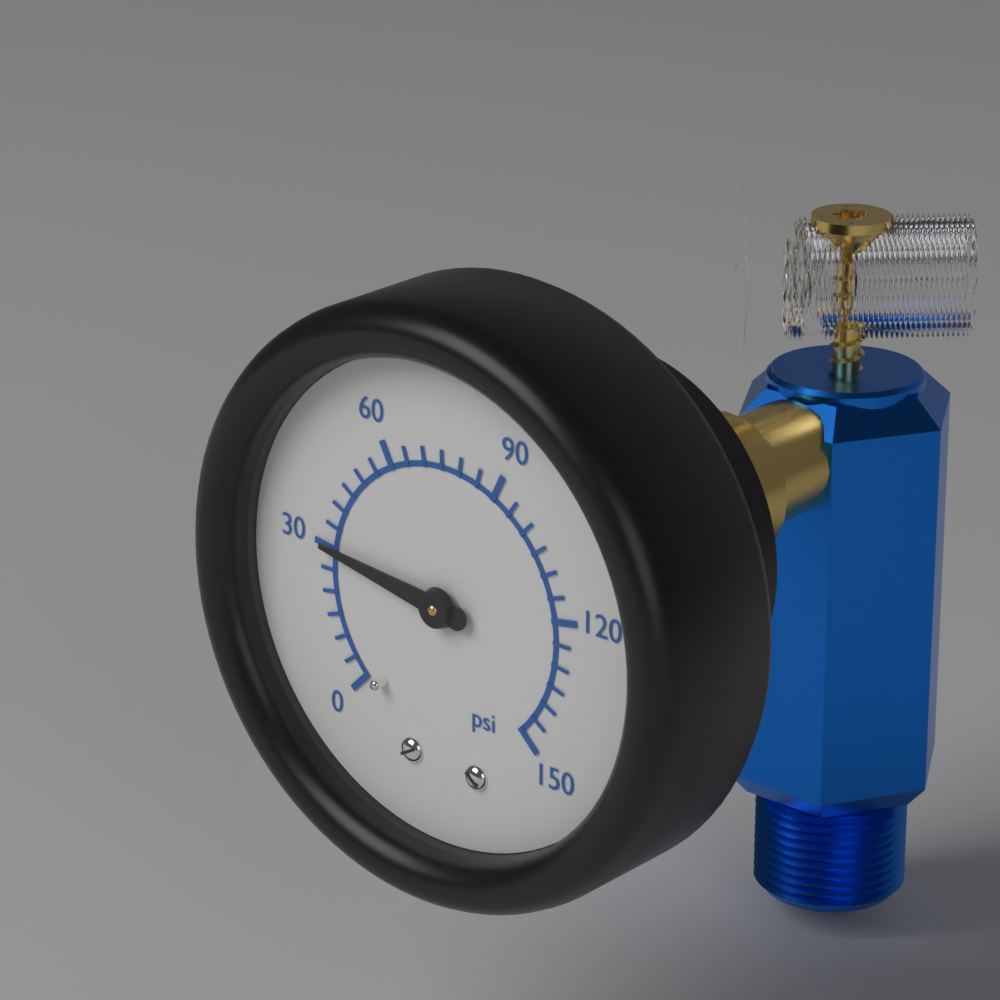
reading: 30 psi
